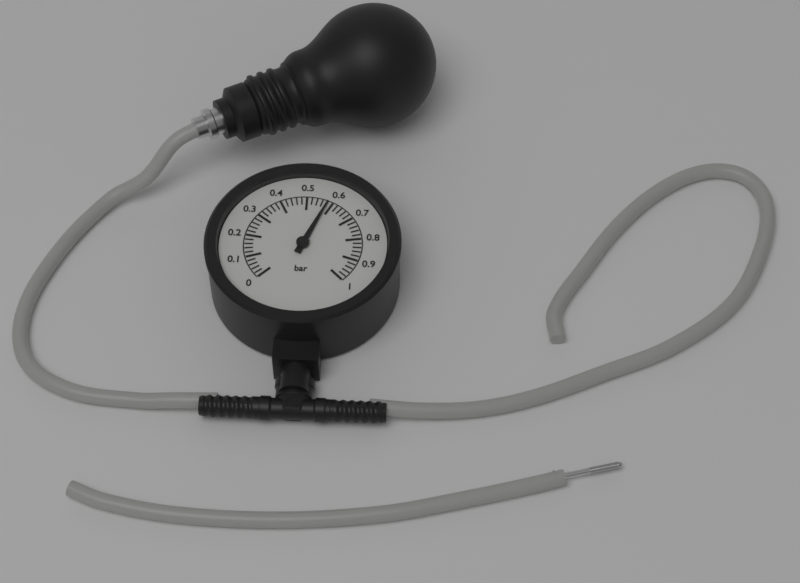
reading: 0.58 bar
